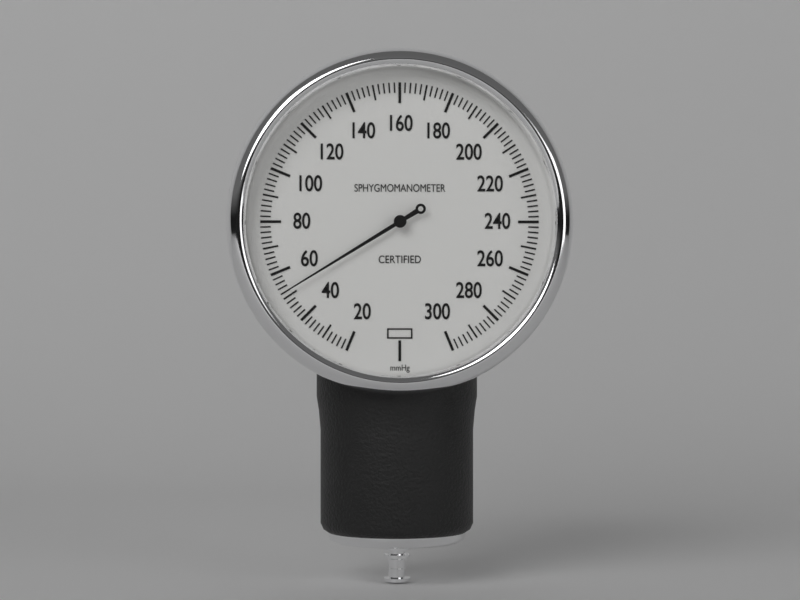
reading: 52 mmHg
